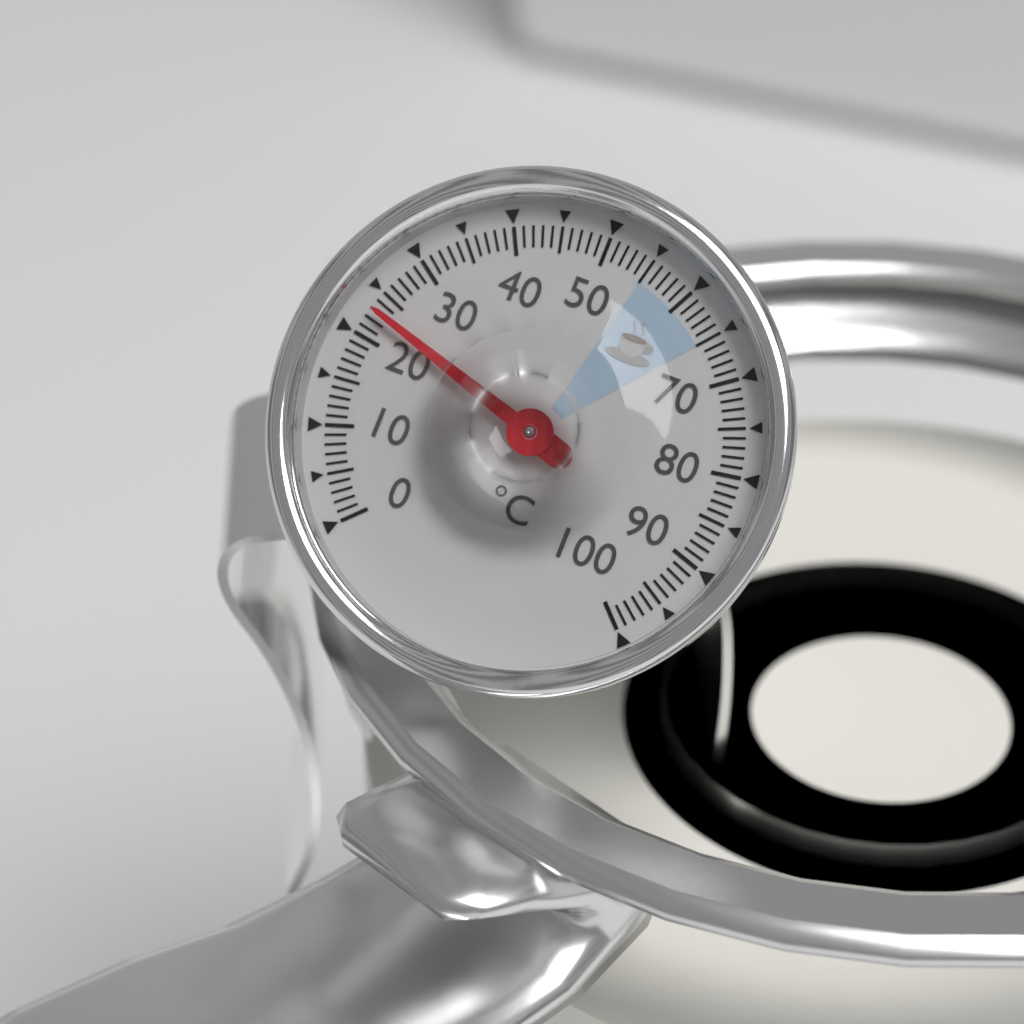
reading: 23 °C
